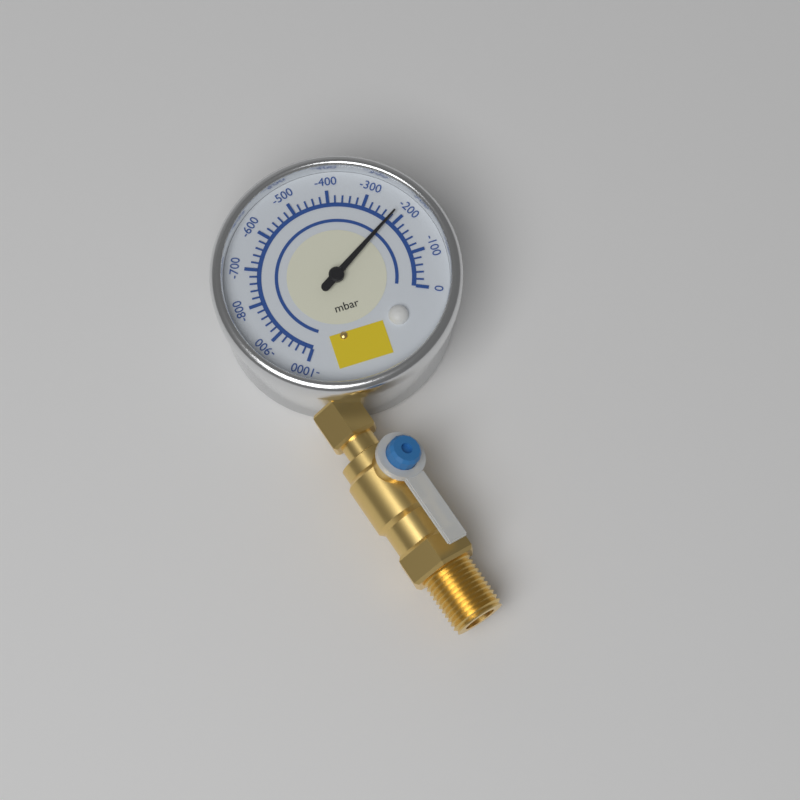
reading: -220 mbar
